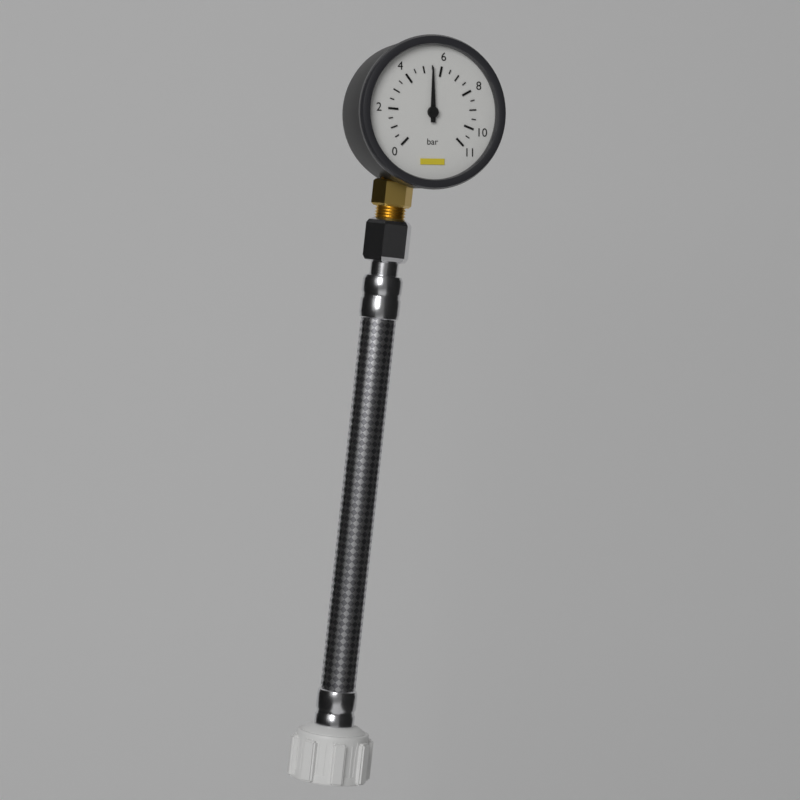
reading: 5.5 bar
